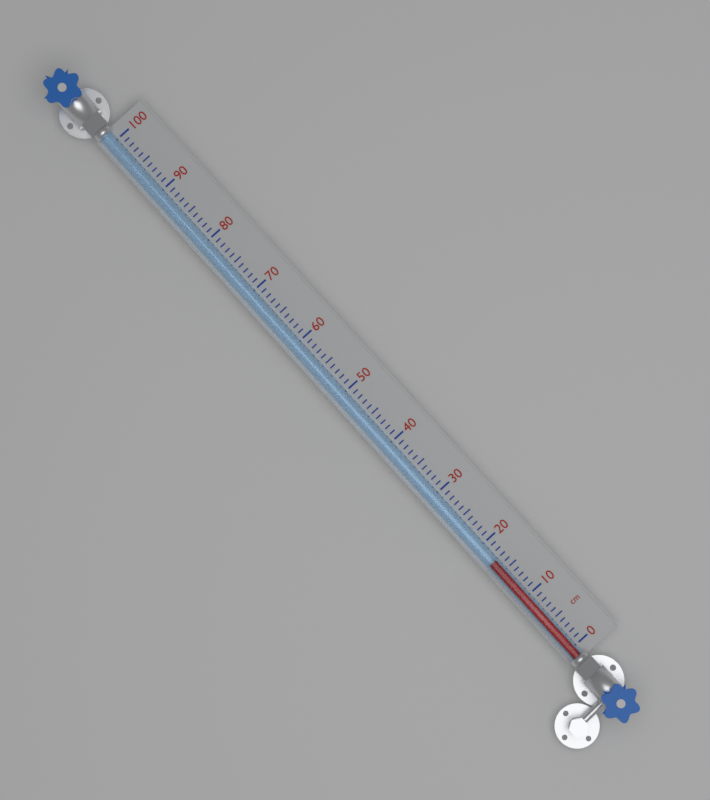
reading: 17 cm
